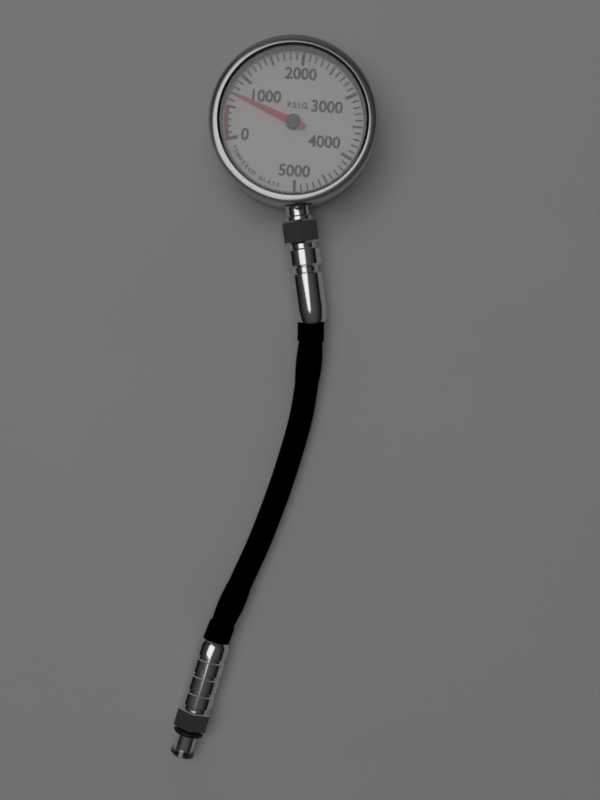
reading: 700 psig
